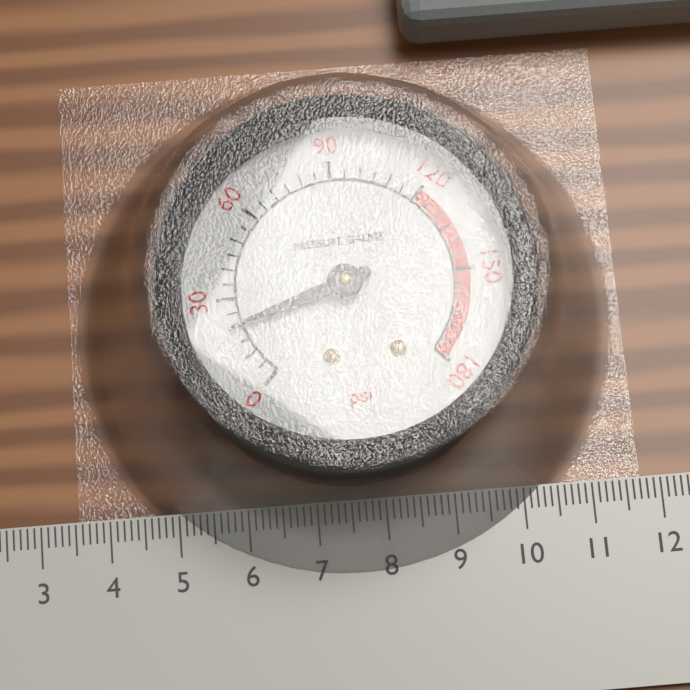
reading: 20 psi
